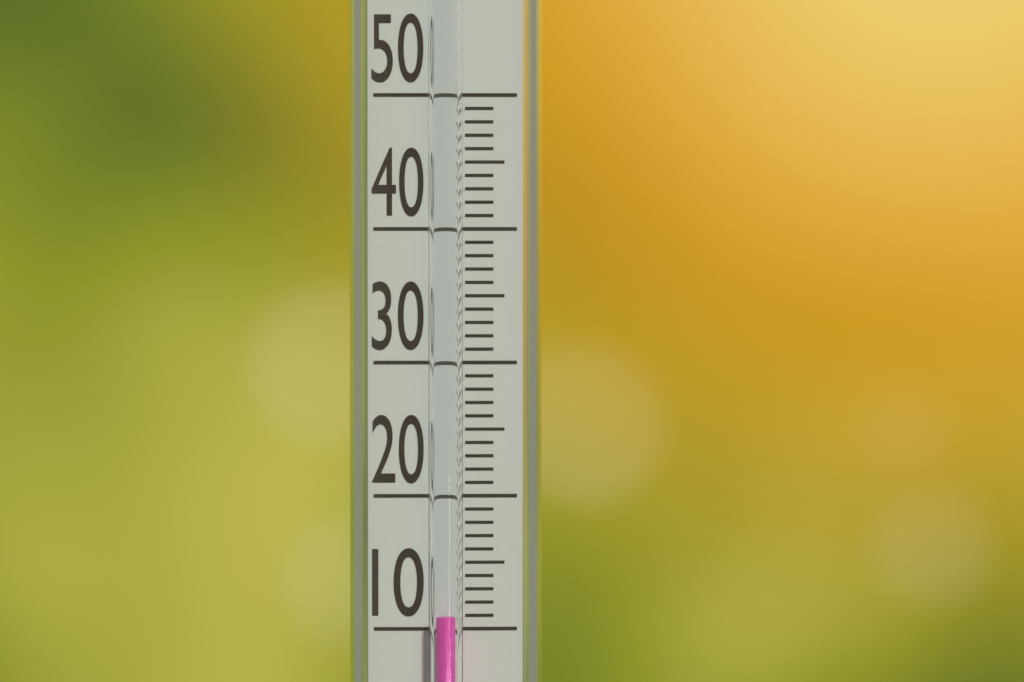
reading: 11 (no unit)
